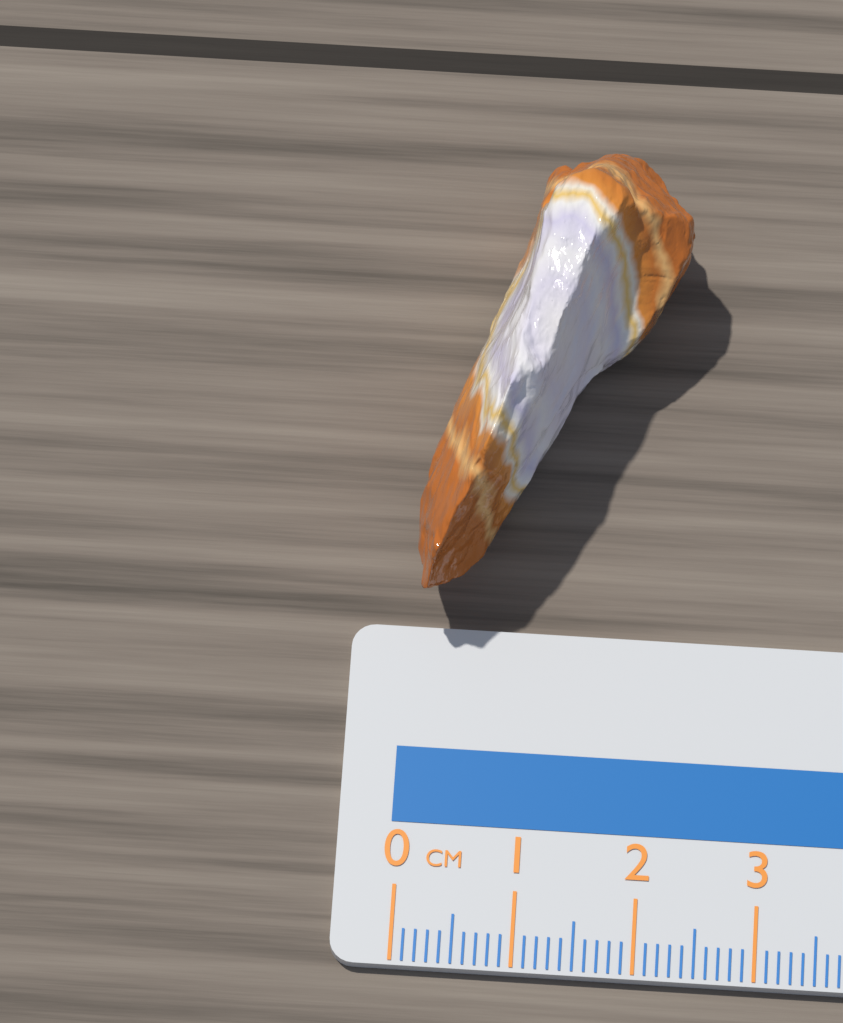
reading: 2.2 cm
